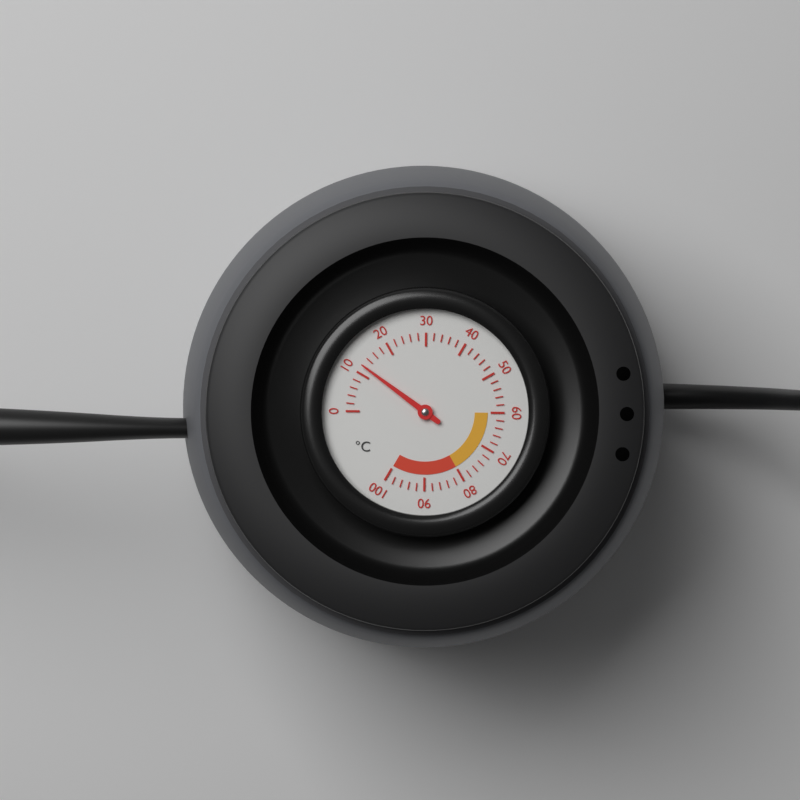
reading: 12 °C
